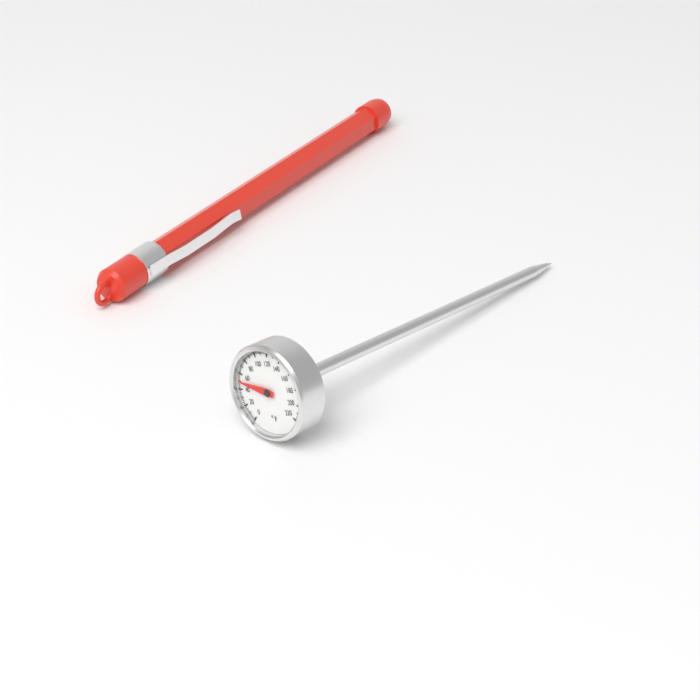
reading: 50 °F
